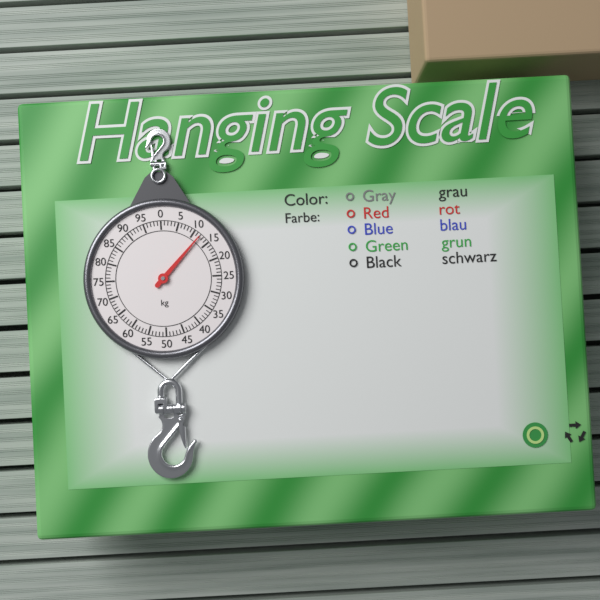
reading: 12 kg
